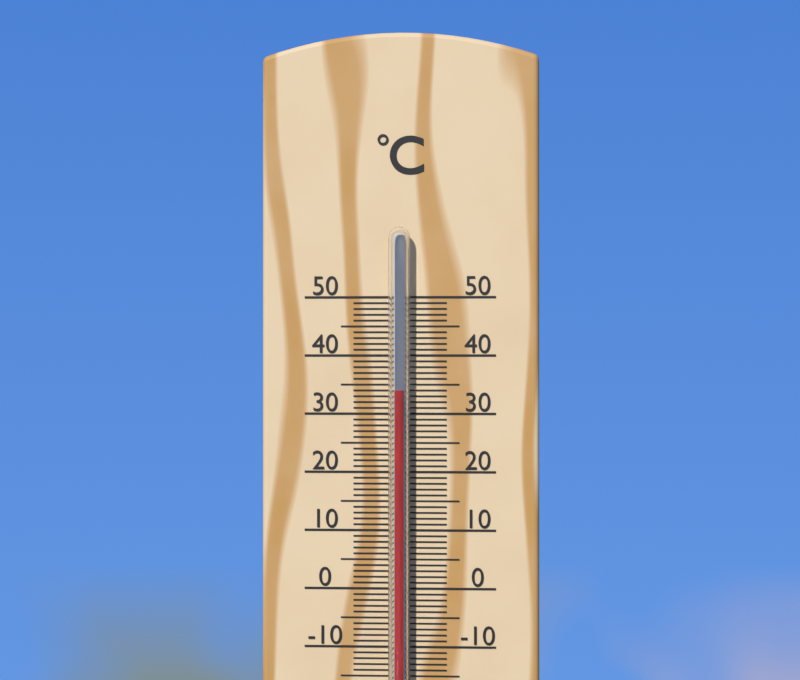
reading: 34 °C
